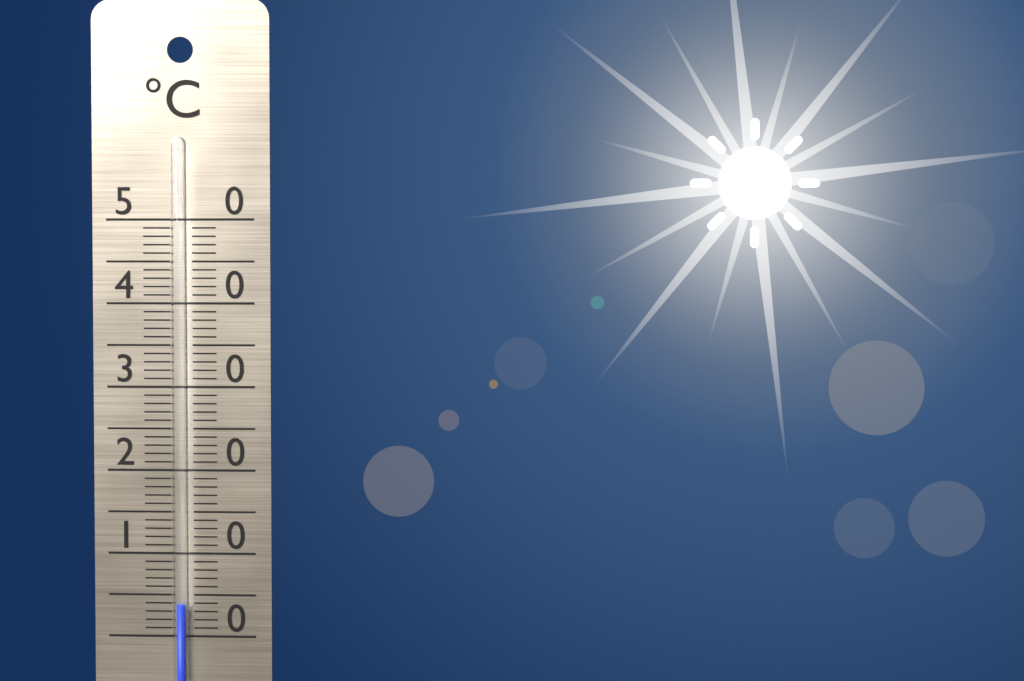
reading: 4 °C
